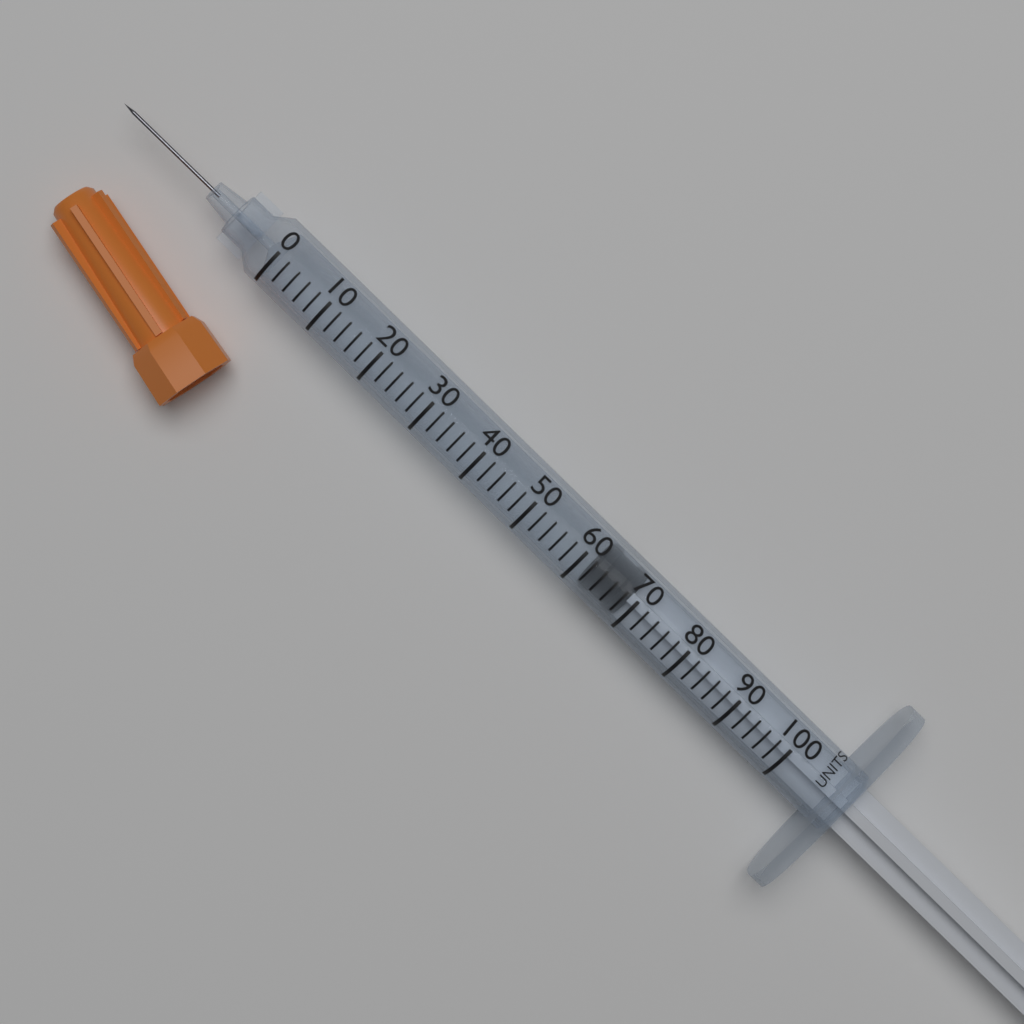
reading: 62 units
